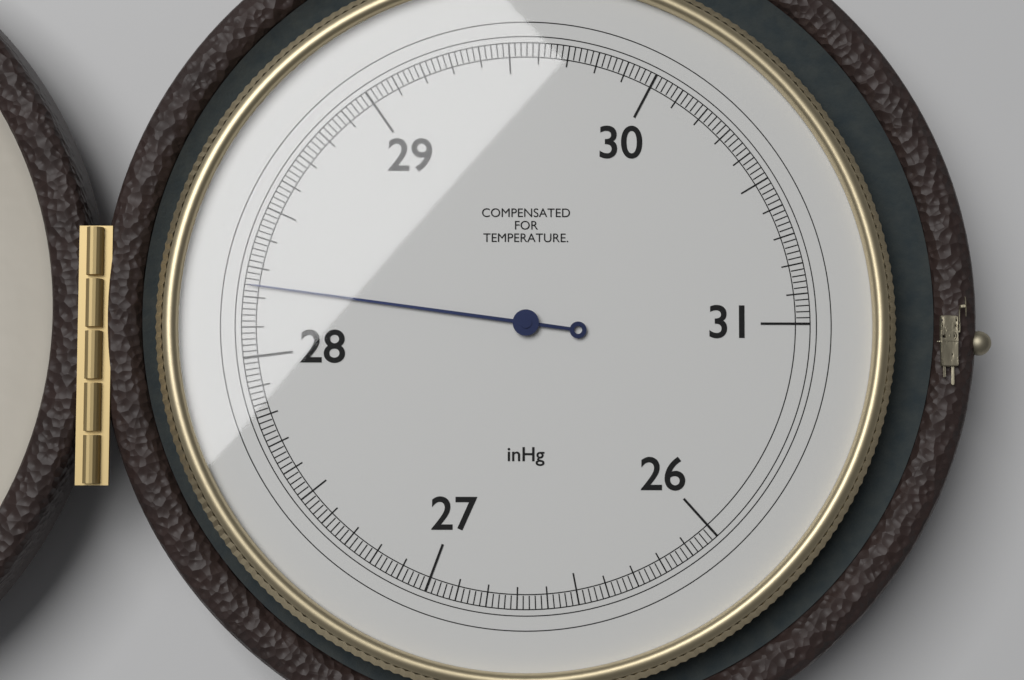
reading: 28.24 inHg
